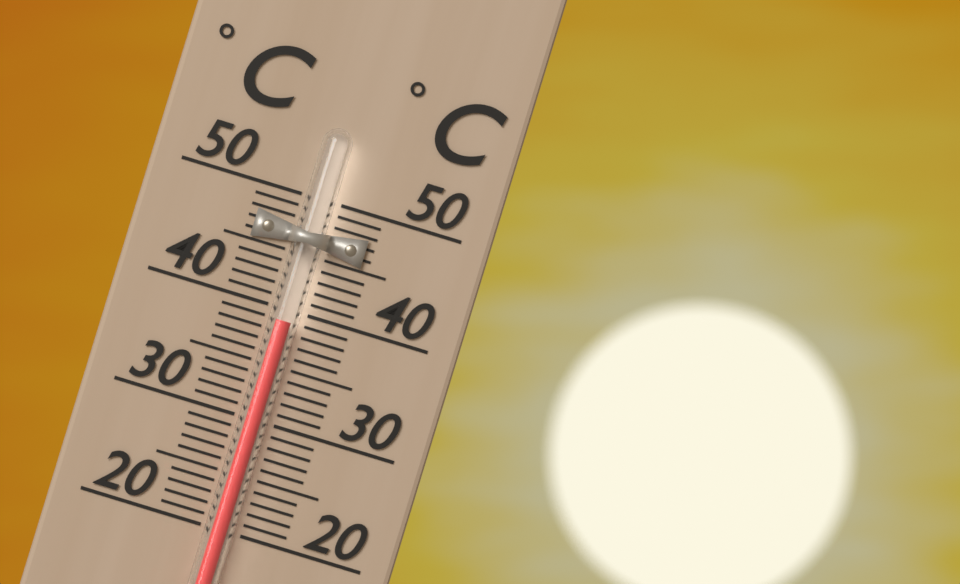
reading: 39 °C
